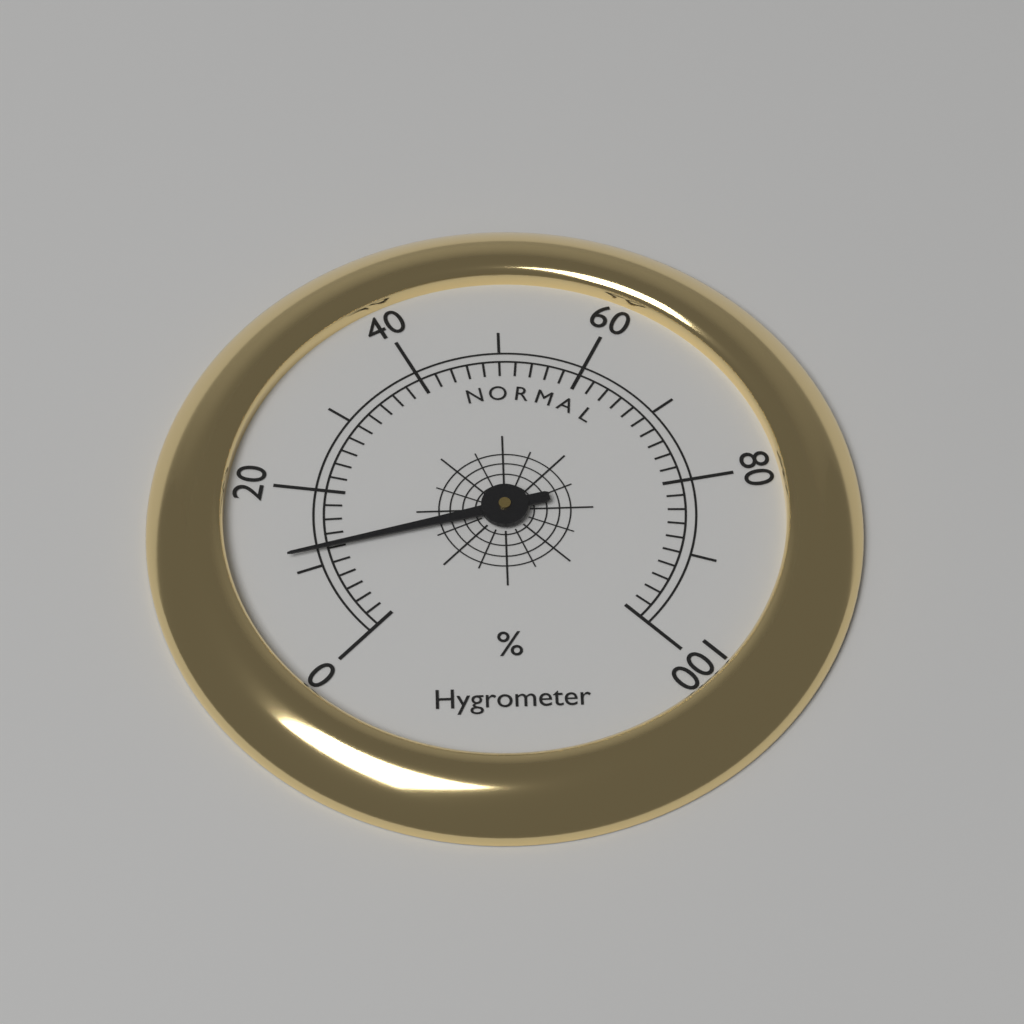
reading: 12 %
